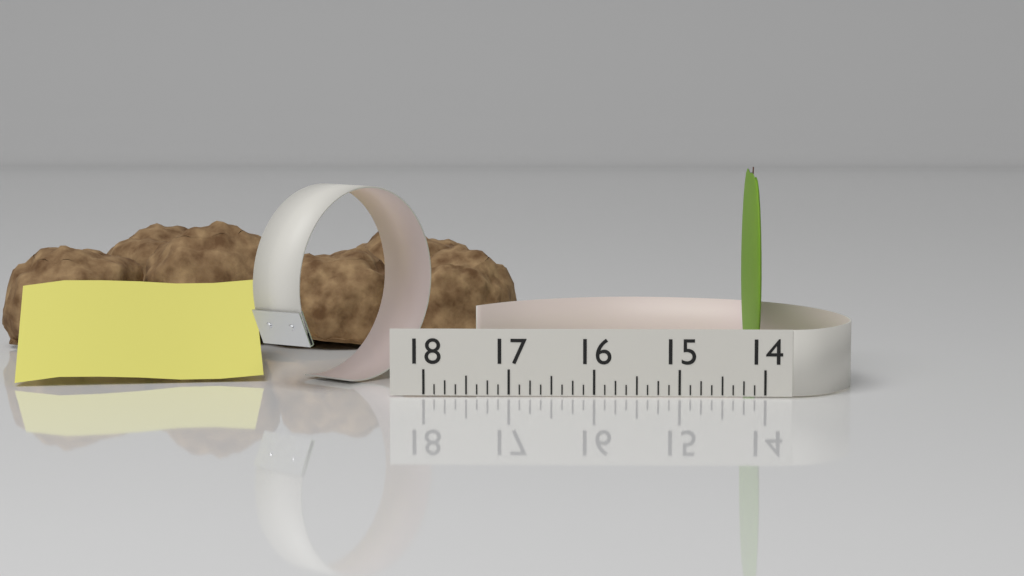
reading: 14.125 (no unit)
